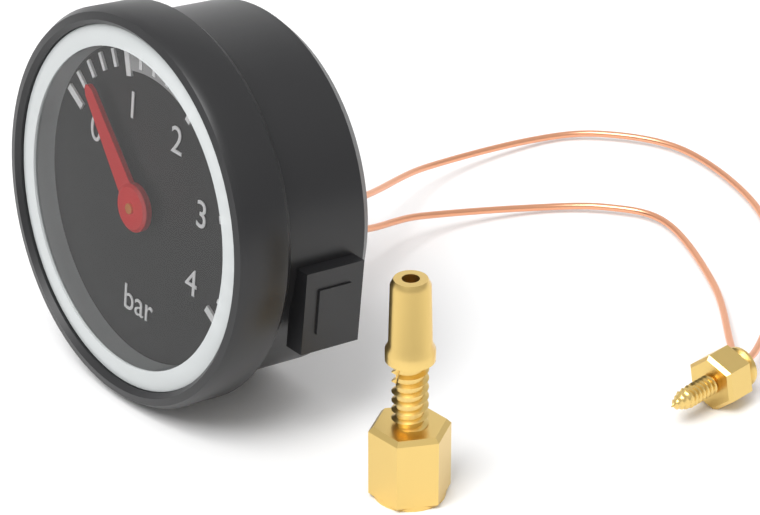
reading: 0.4 bar
